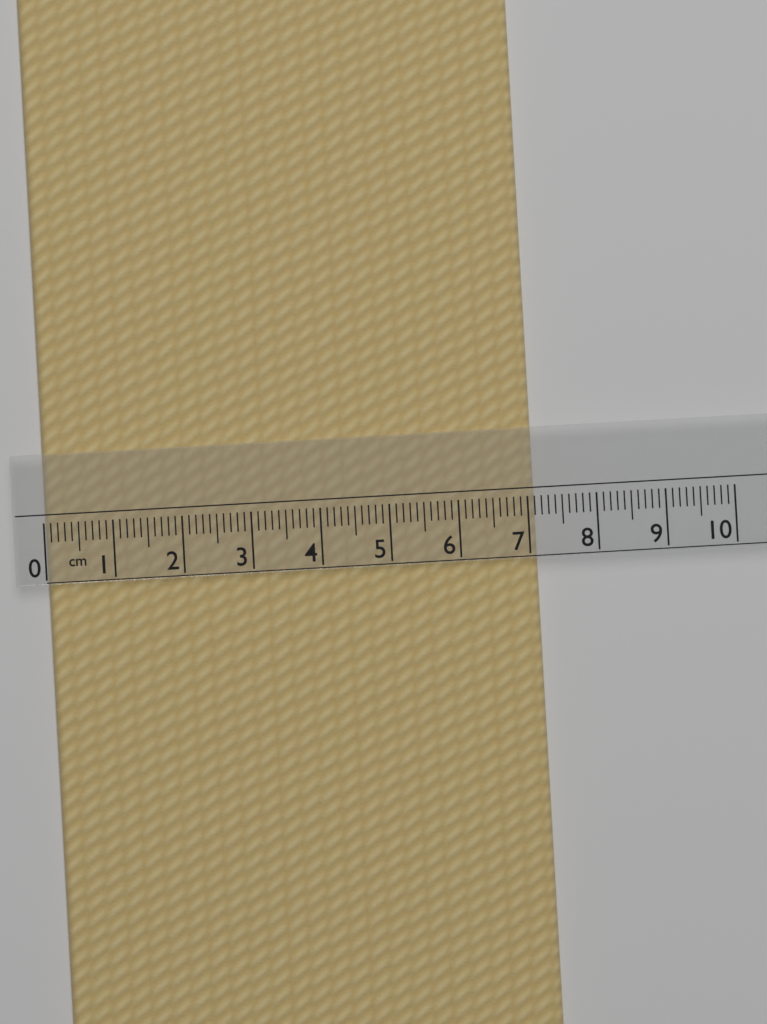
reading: 7.1 cm
